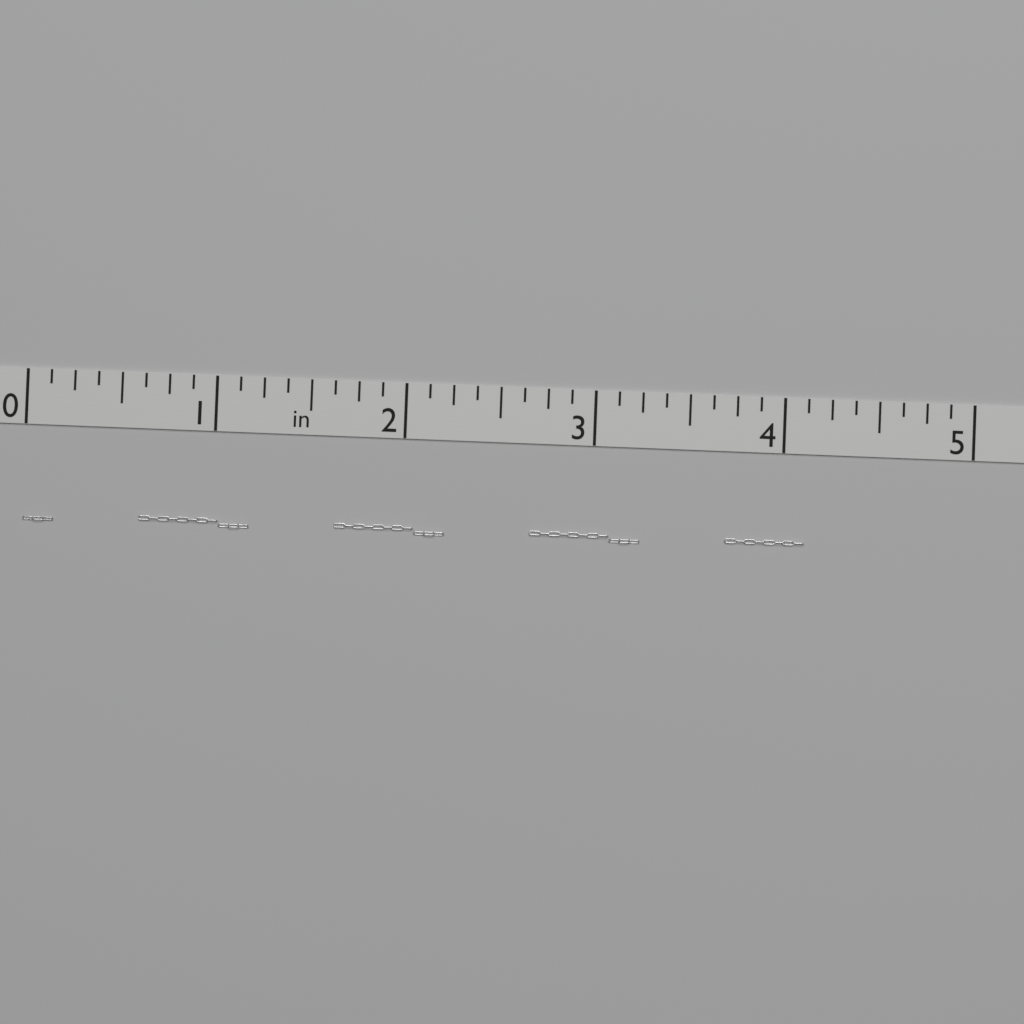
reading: 4.125 in
